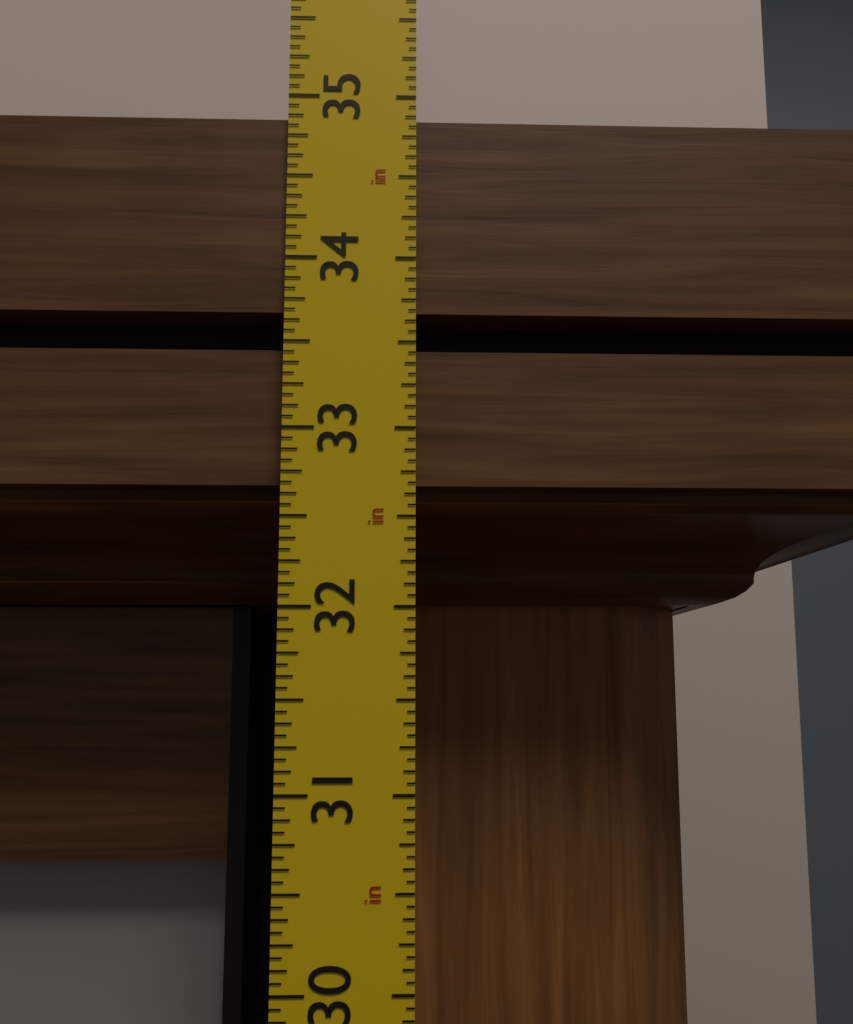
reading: 34.8750 in
